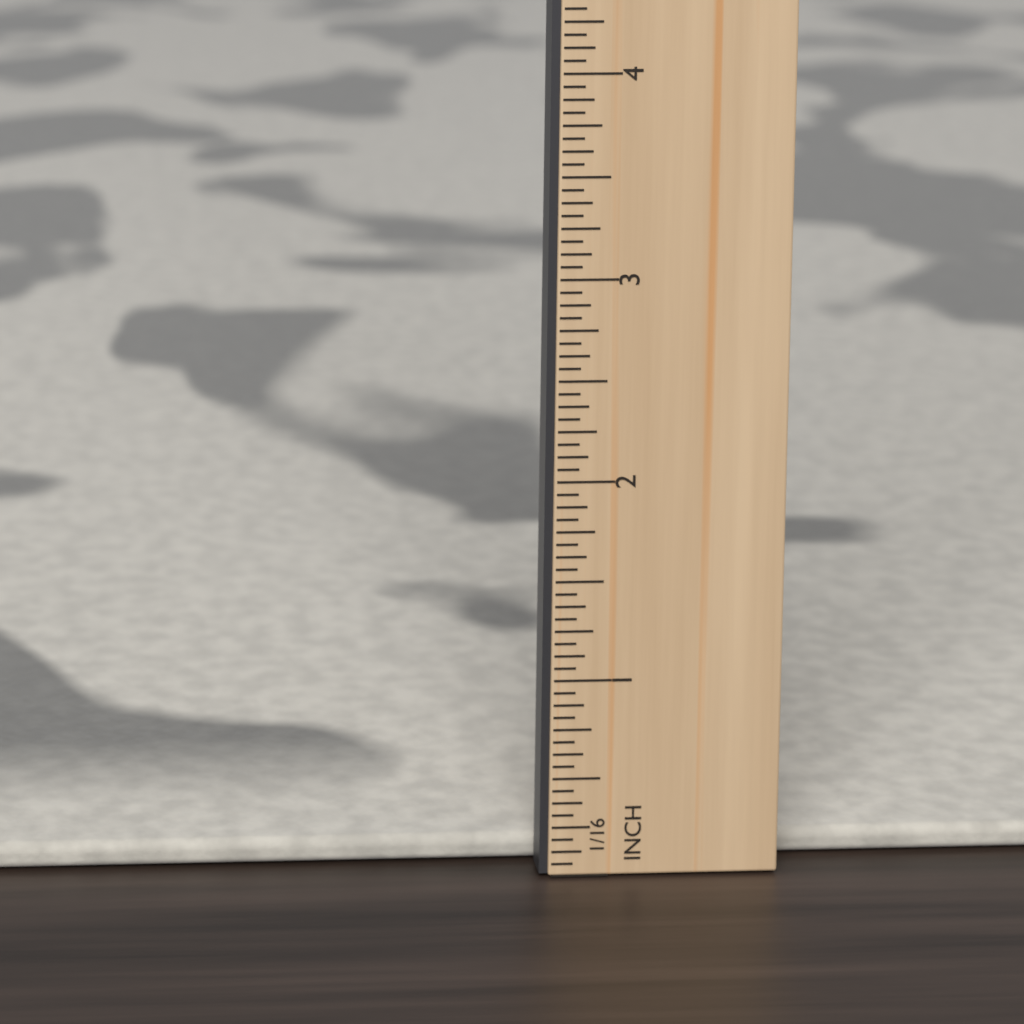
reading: 0.1250 in
